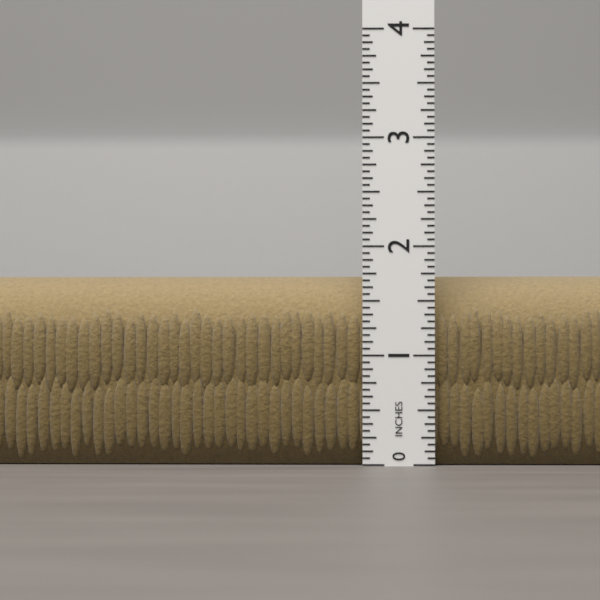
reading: 1.7500 in
